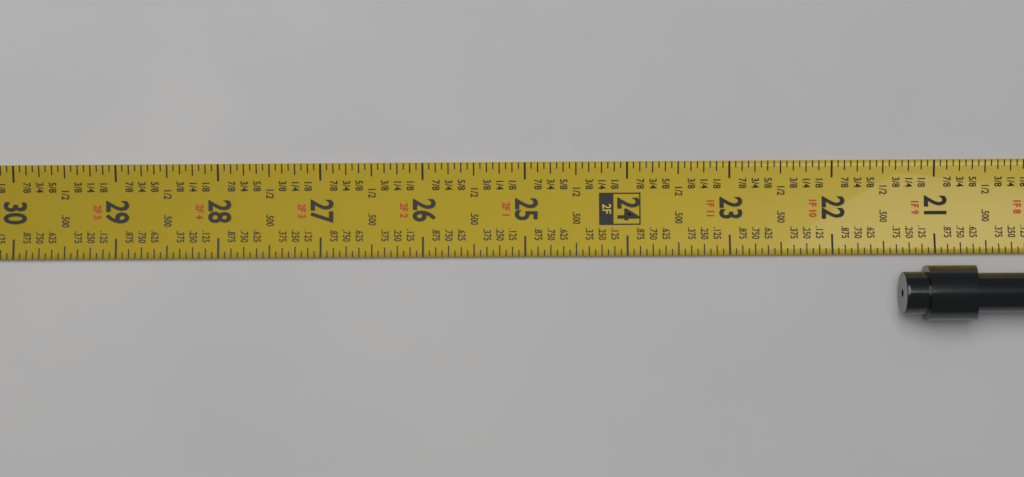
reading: 21.3750 in
